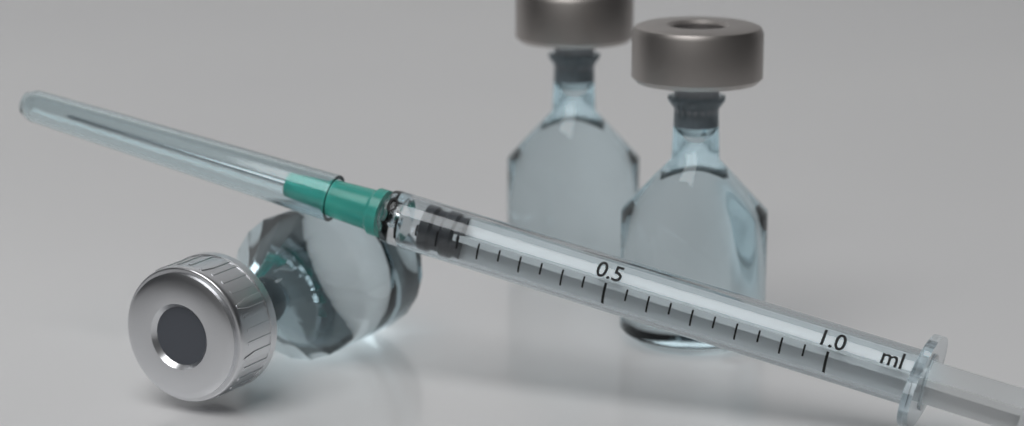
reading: 0.05 ml
